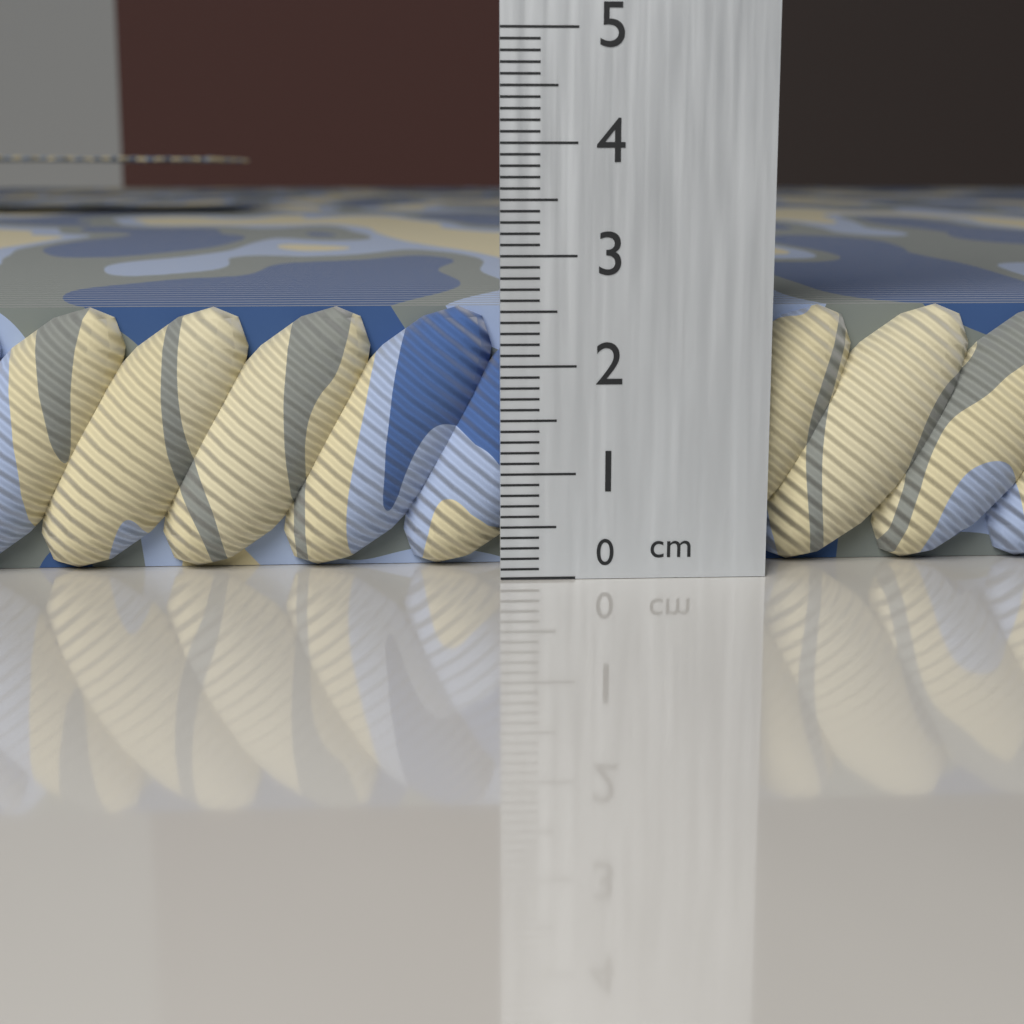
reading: 2.5 cm
